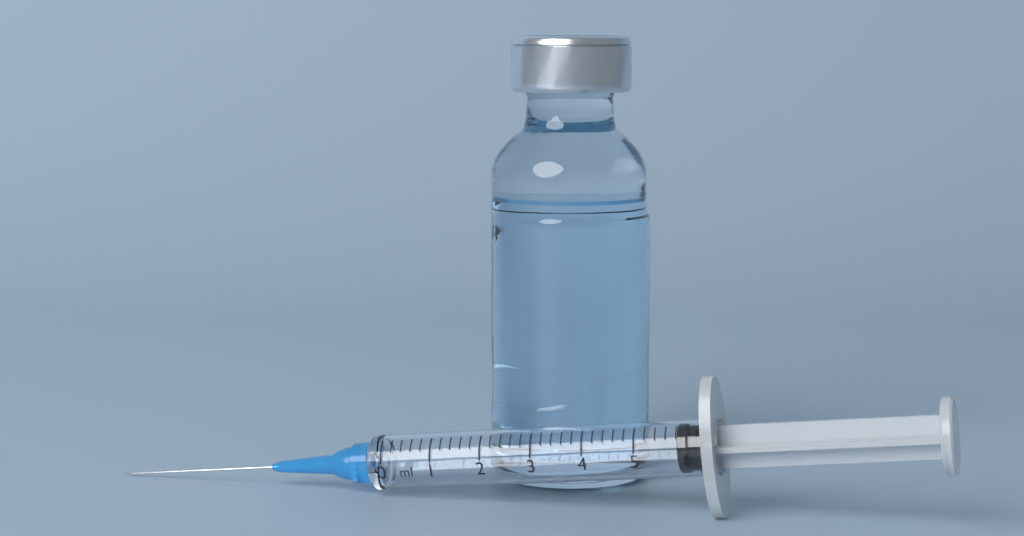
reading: 5.8 ml
